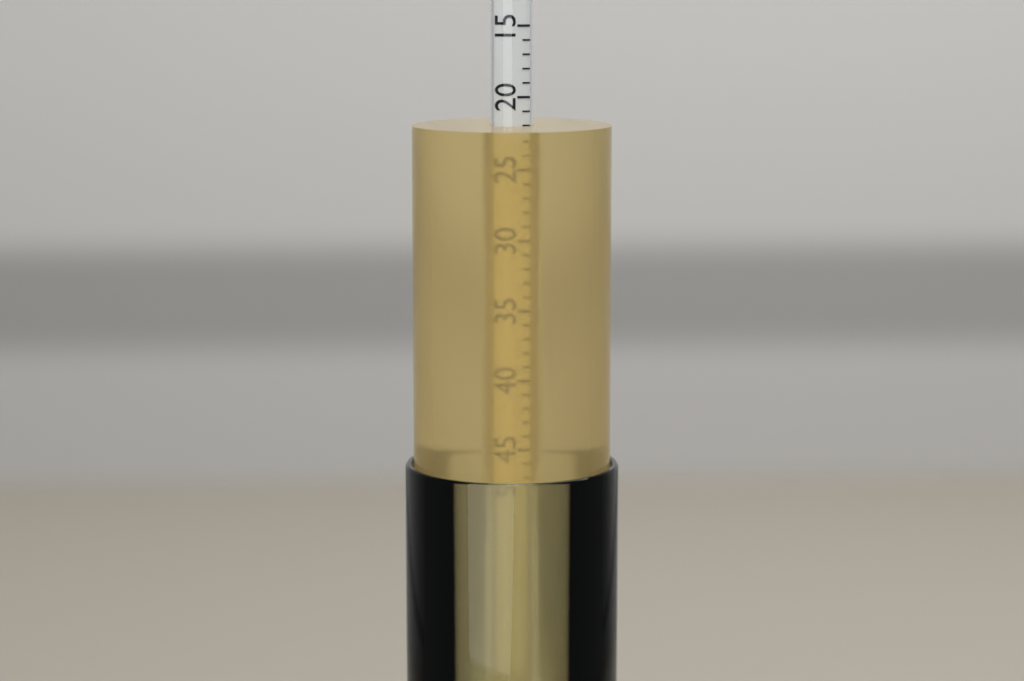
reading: 22 (no unit)
